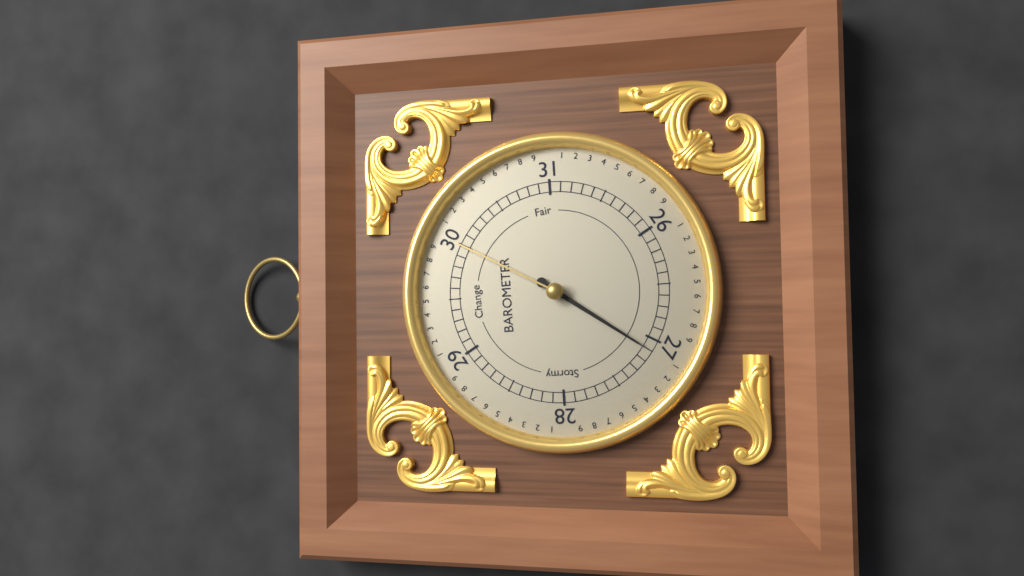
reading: 27.1 (no unit)
